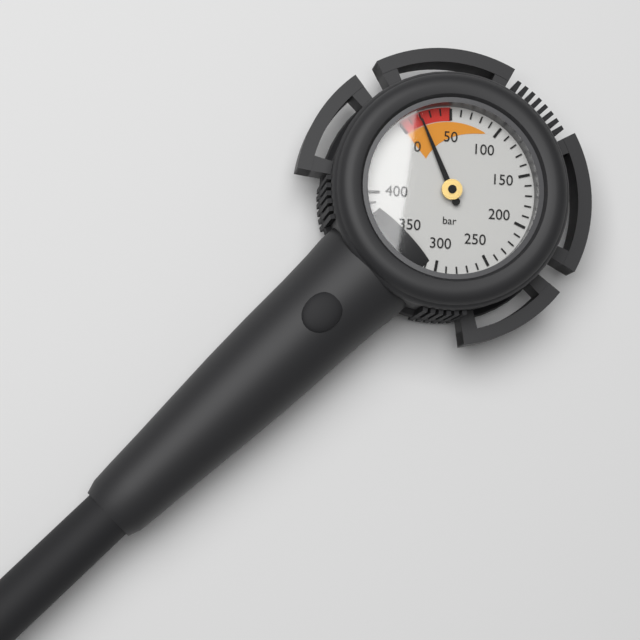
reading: 20 bar
